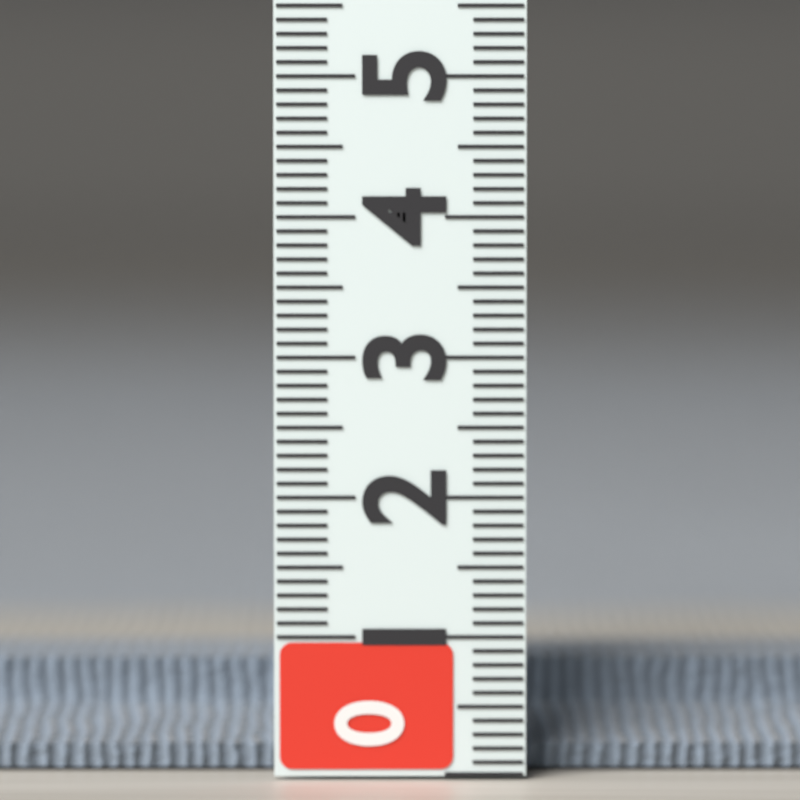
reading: 0.7 (no unit)
